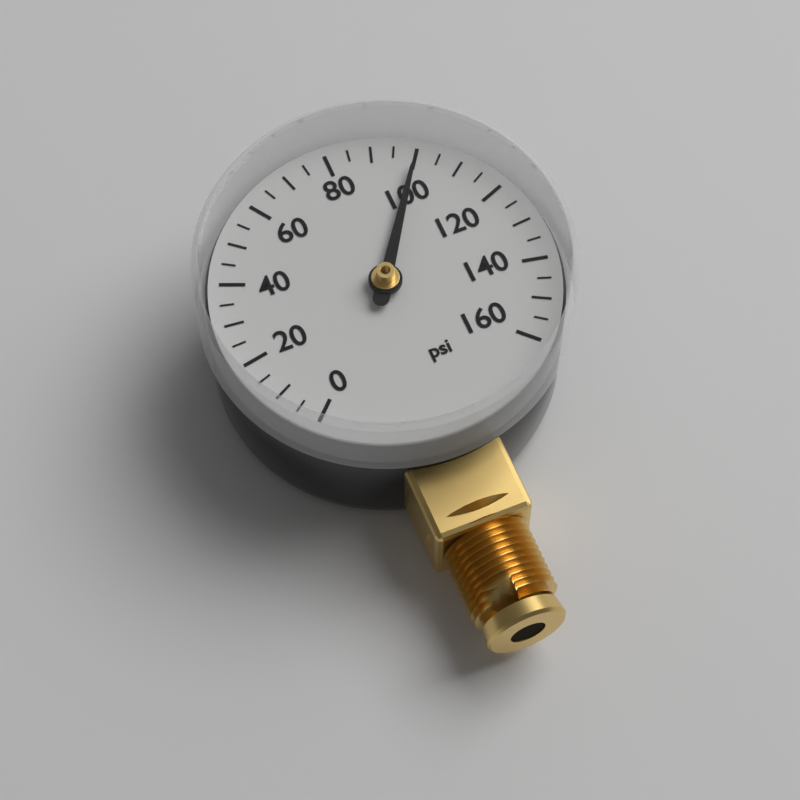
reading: 100 psi
